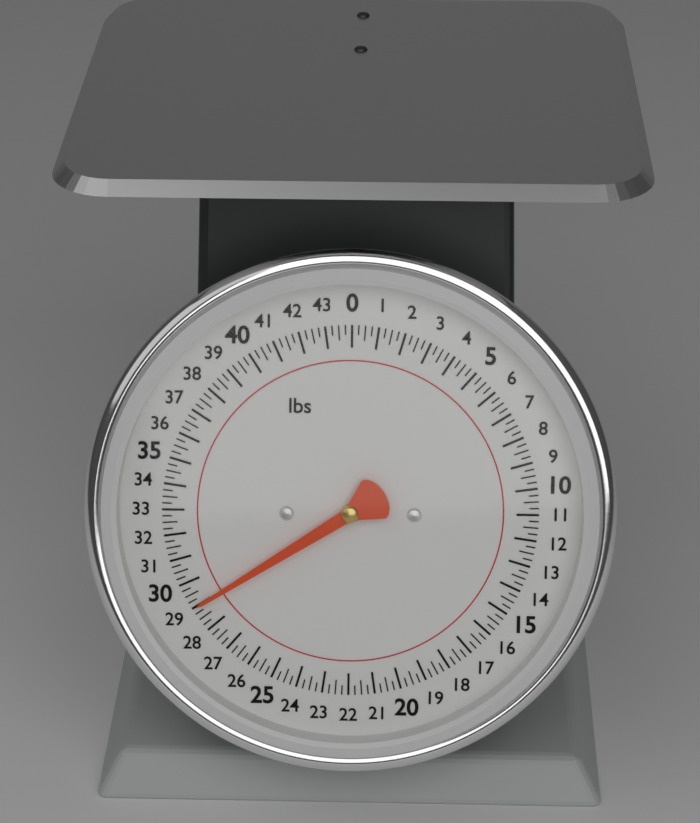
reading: 29.00 lbs
